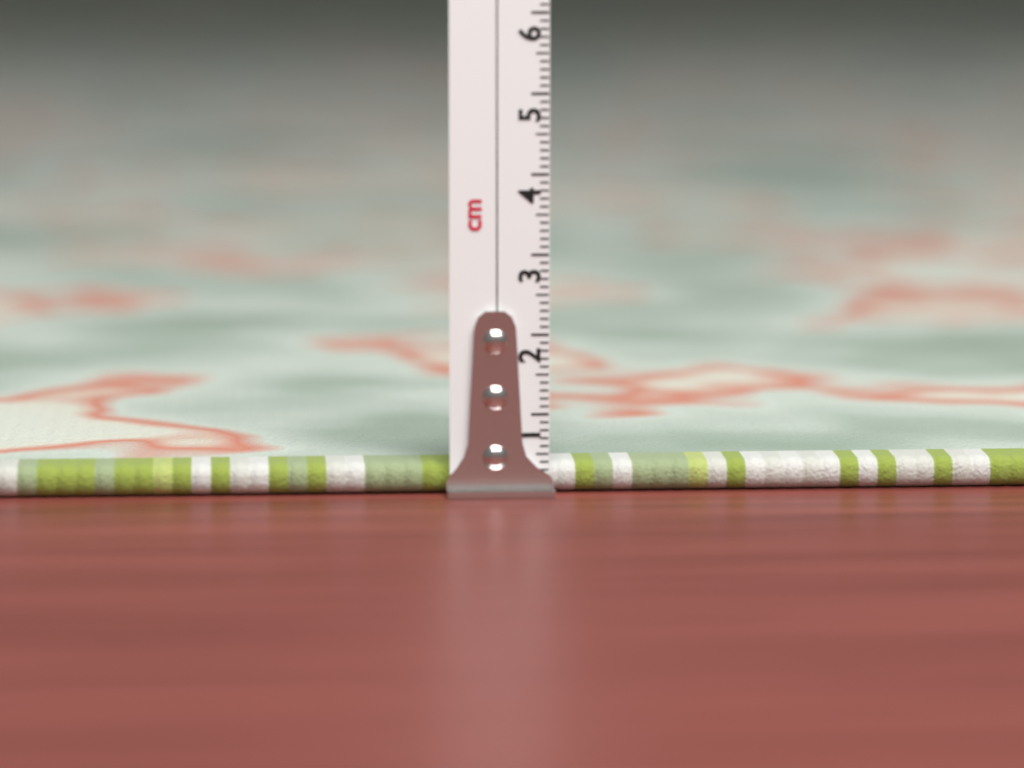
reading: 0.4 cm
